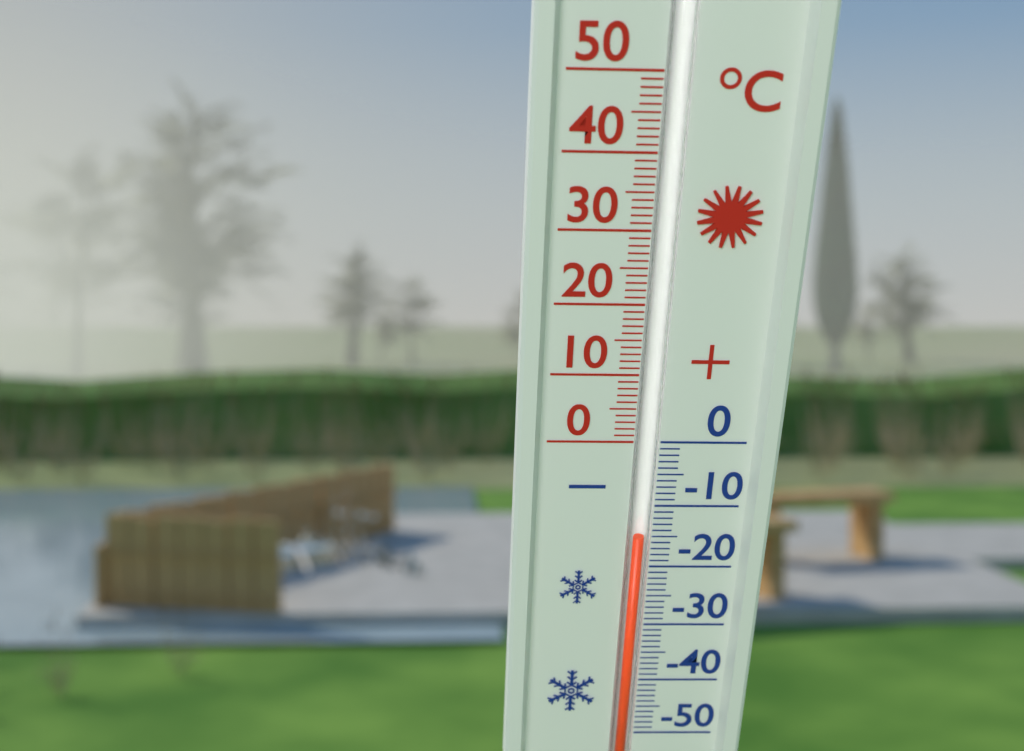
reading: -15 °C
